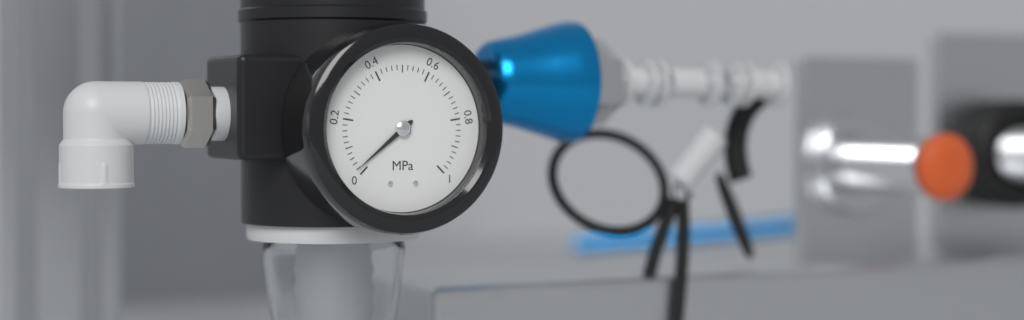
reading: 0.02 MPa
